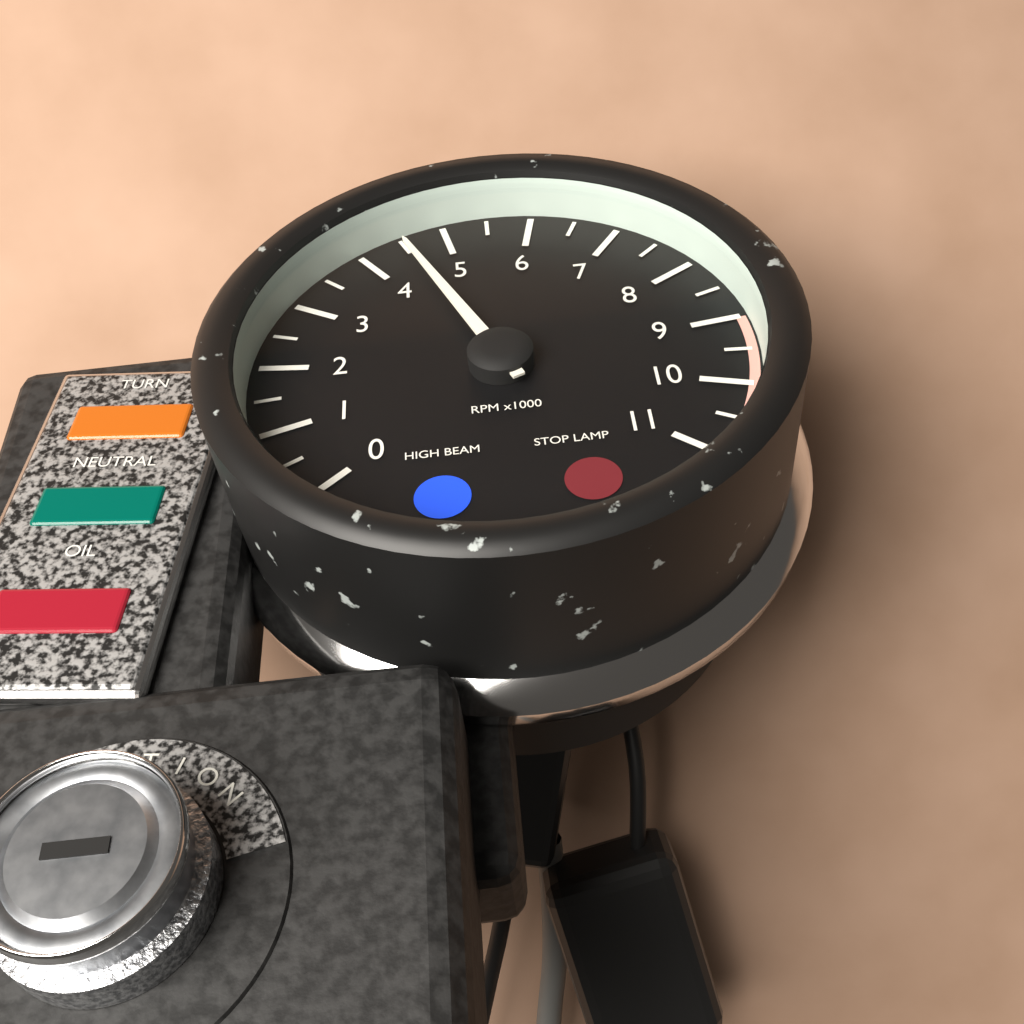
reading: 4500 RPM
